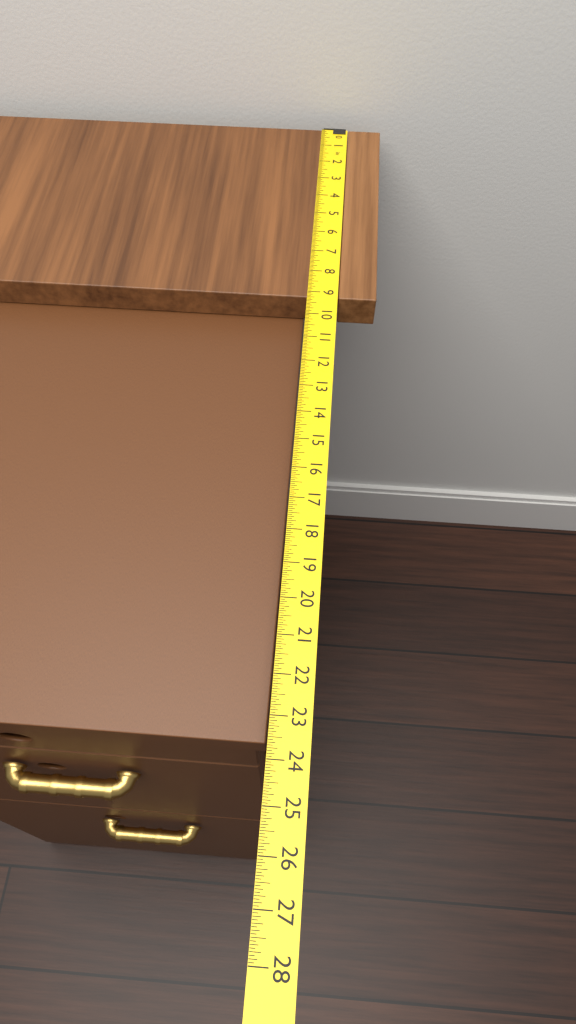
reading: 9.2500 in
